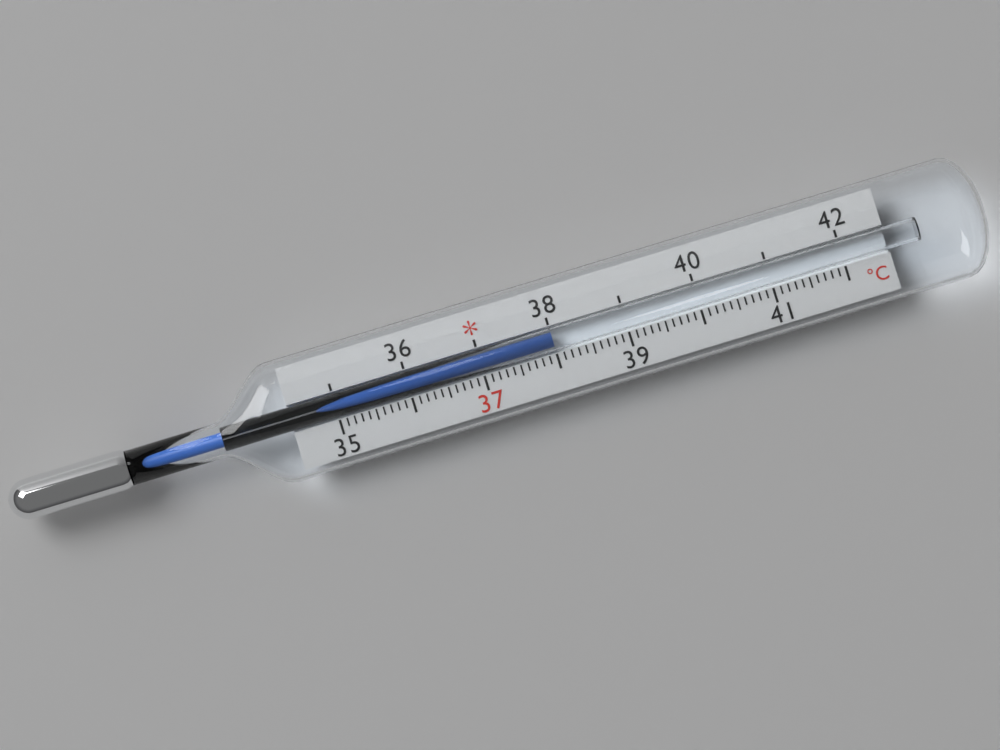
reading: 38.0 °C
